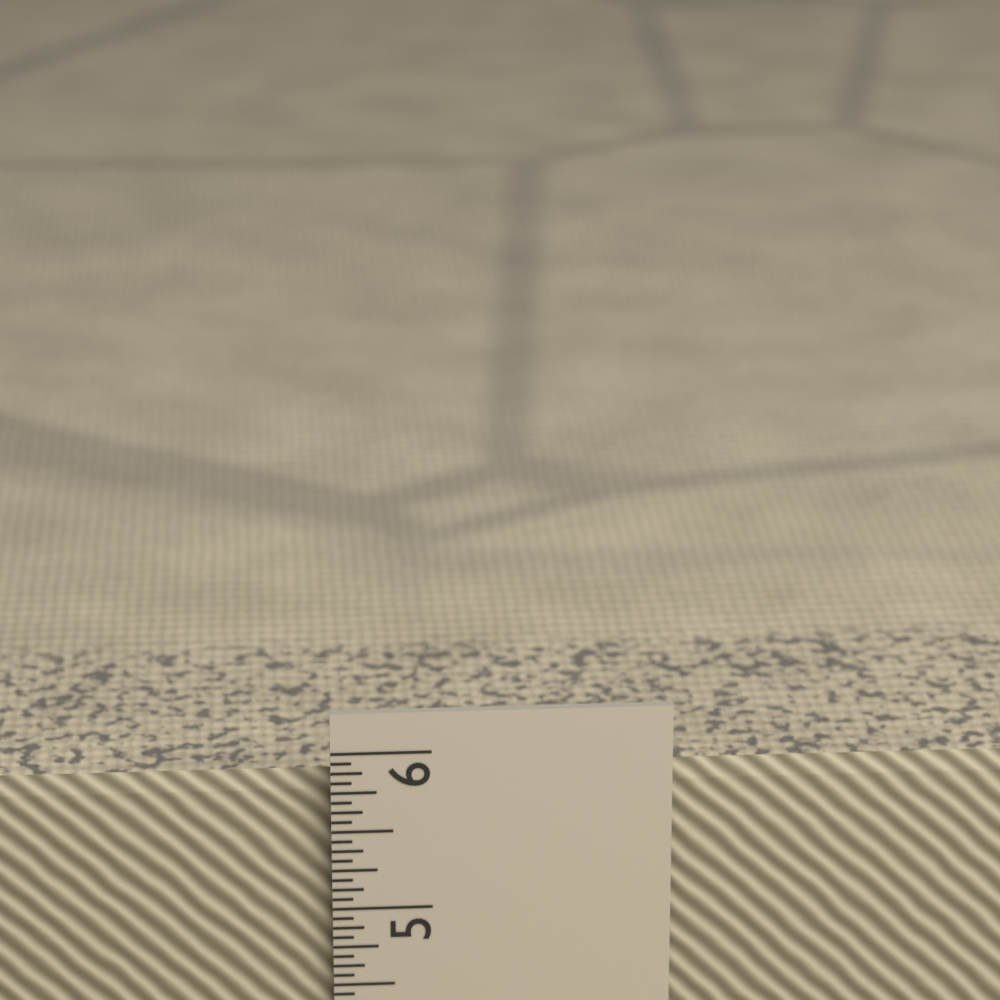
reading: 5.8125 in
